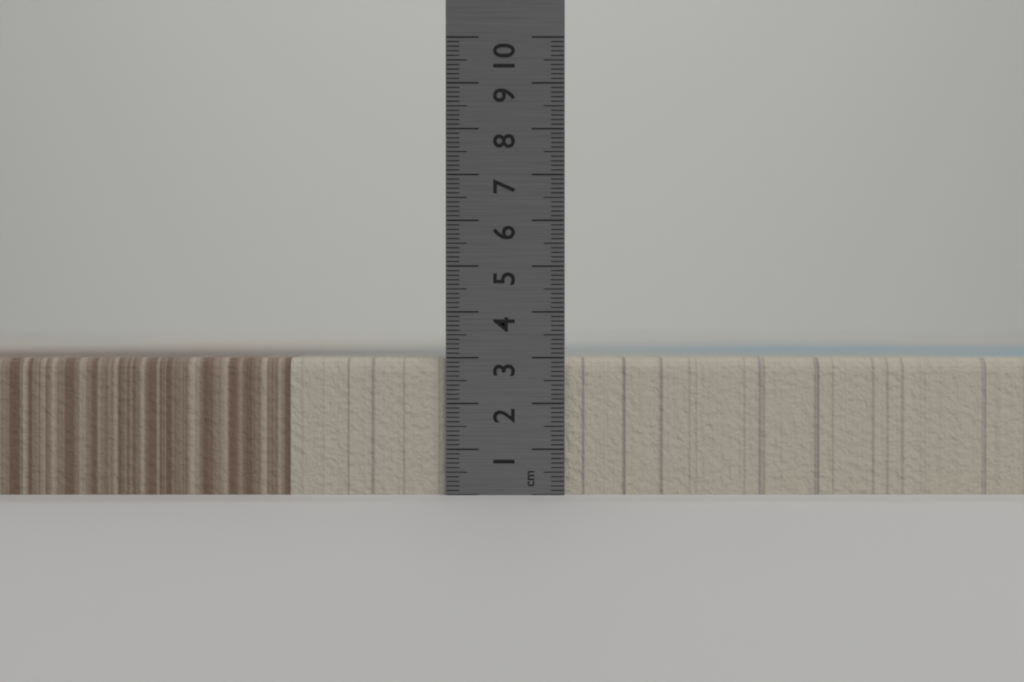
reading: 3.0 cm
